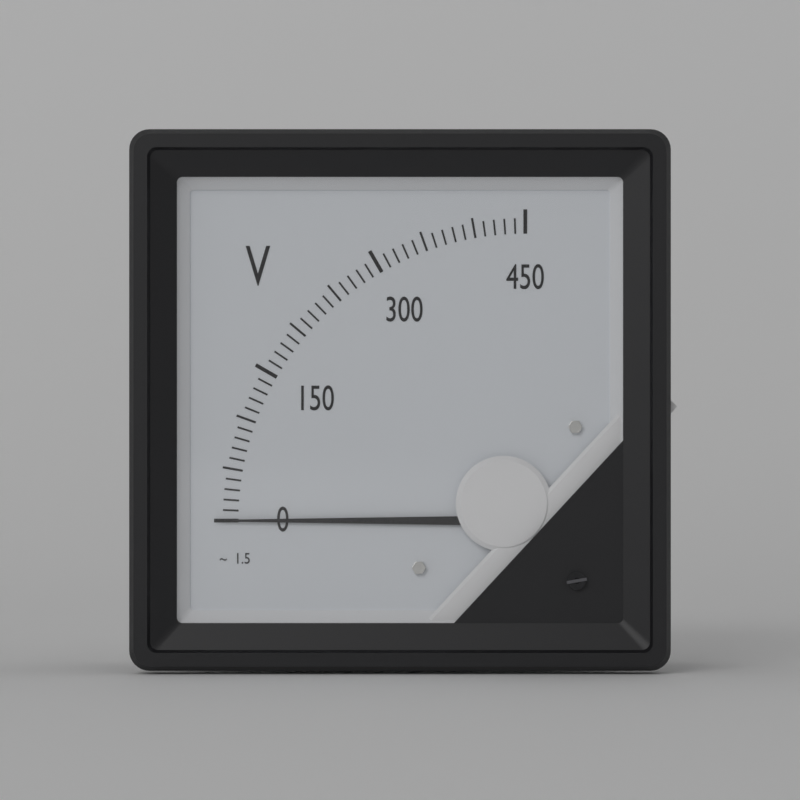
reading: 0 V
